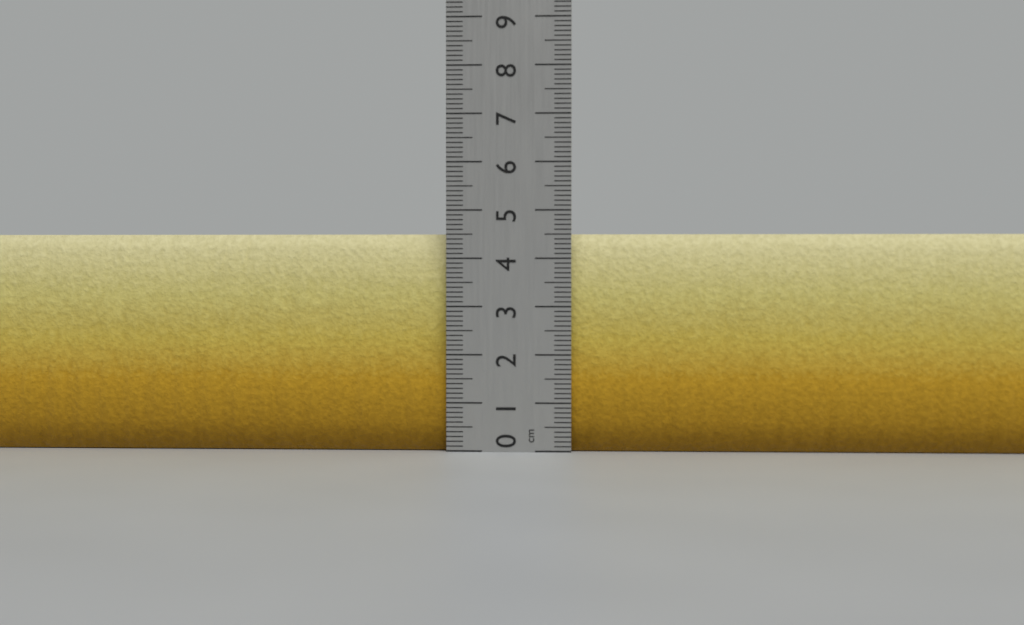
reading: 4.5 cm
